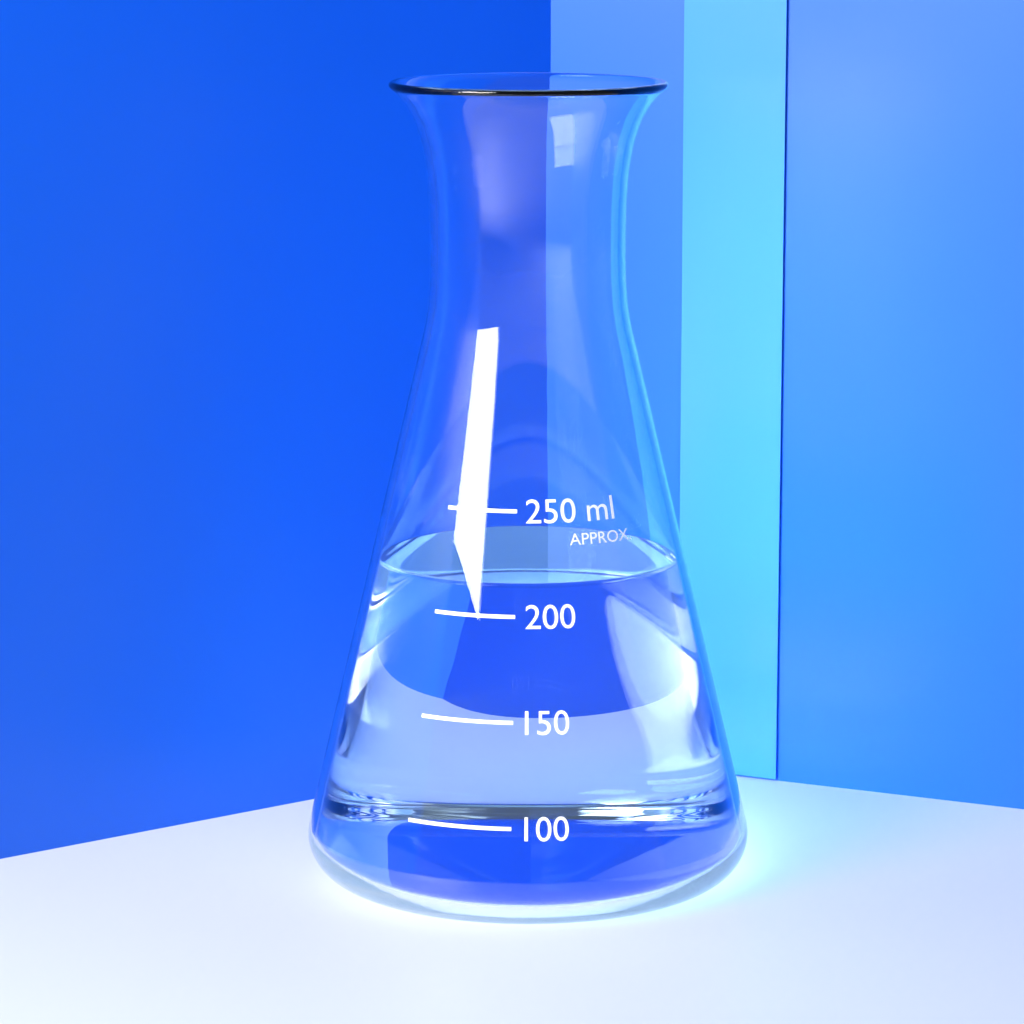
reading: 215 ml
